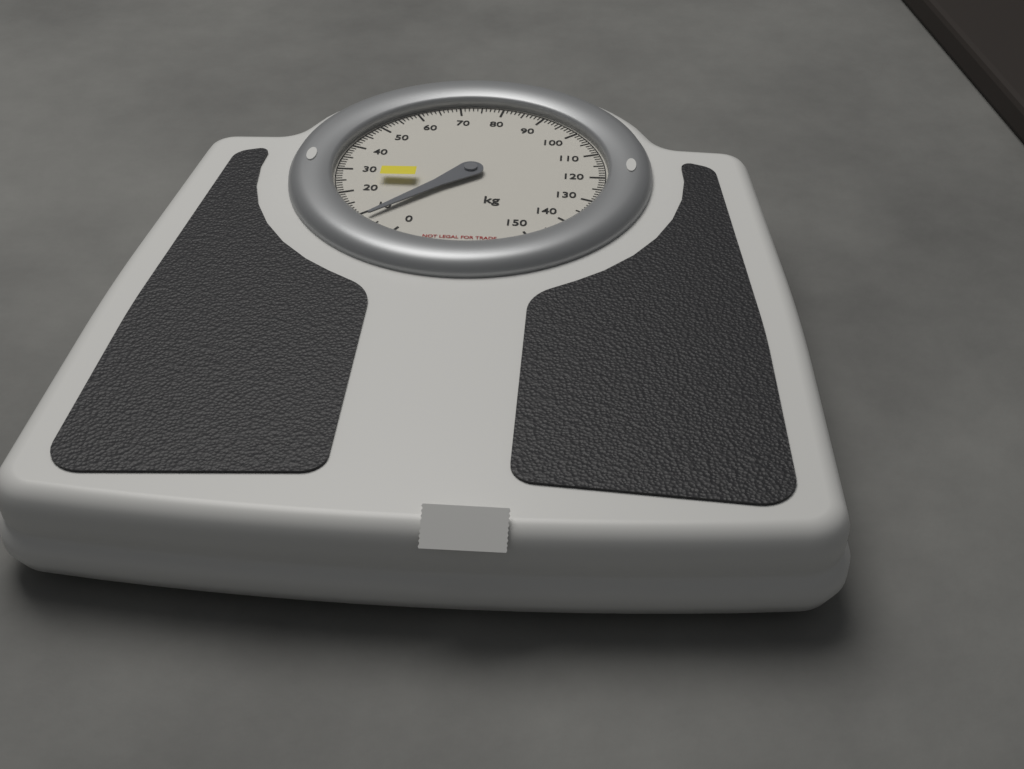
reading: 8 kg
